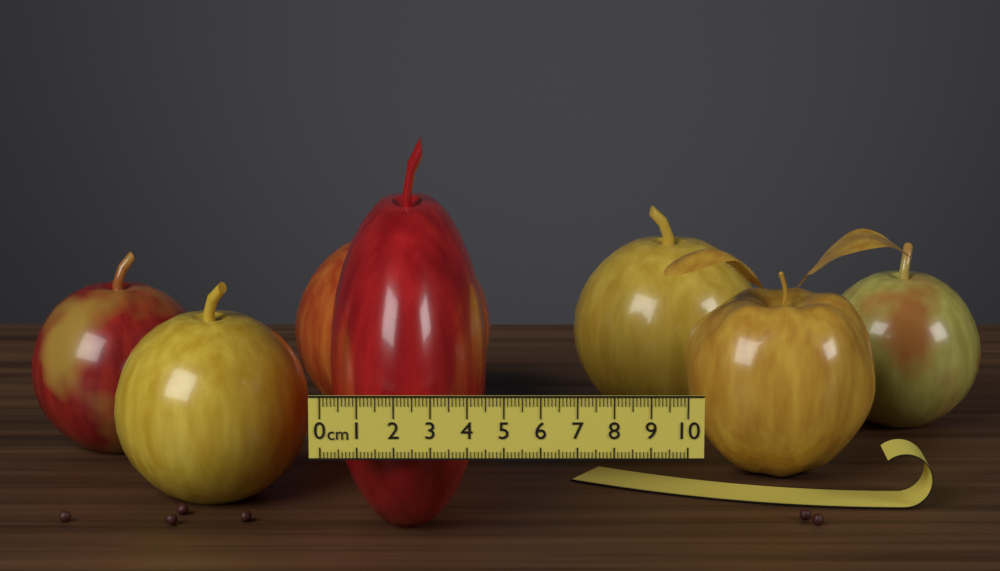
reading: 4.5 cm
